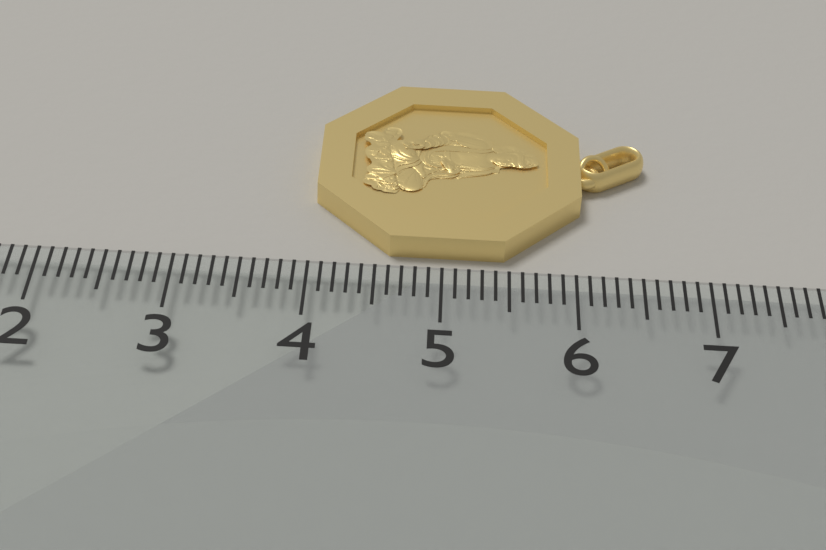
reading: 6.6 (no unit)
